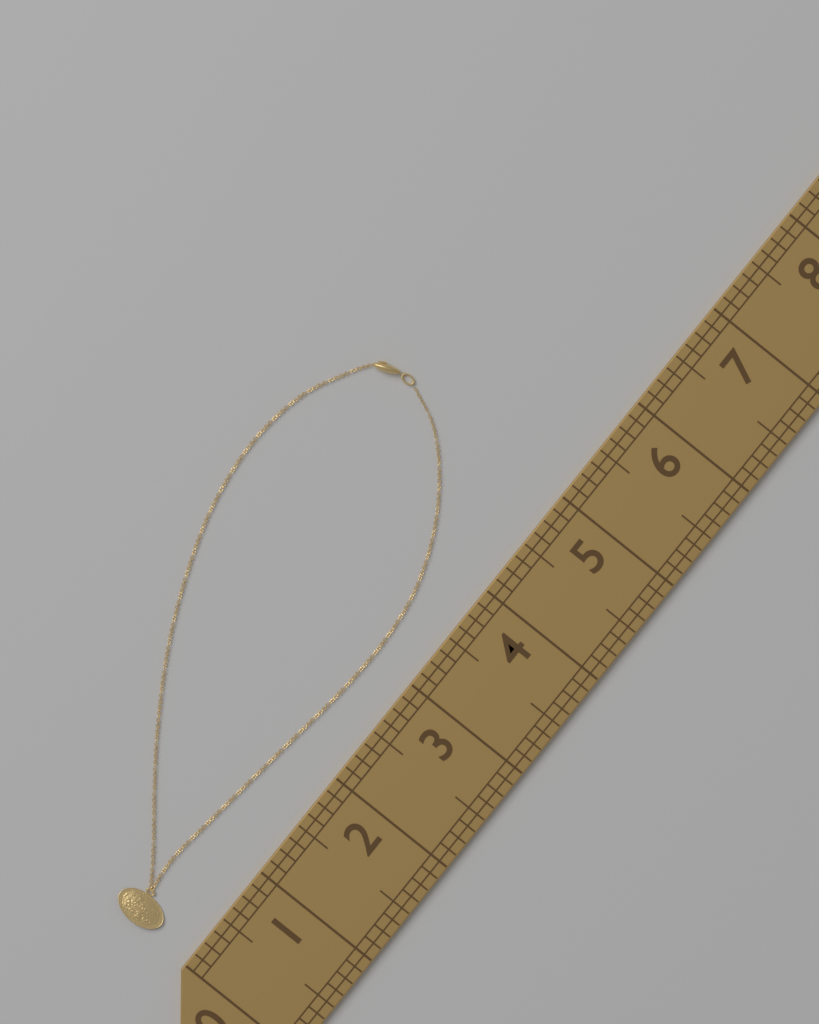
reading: 5.000 (no unit)
